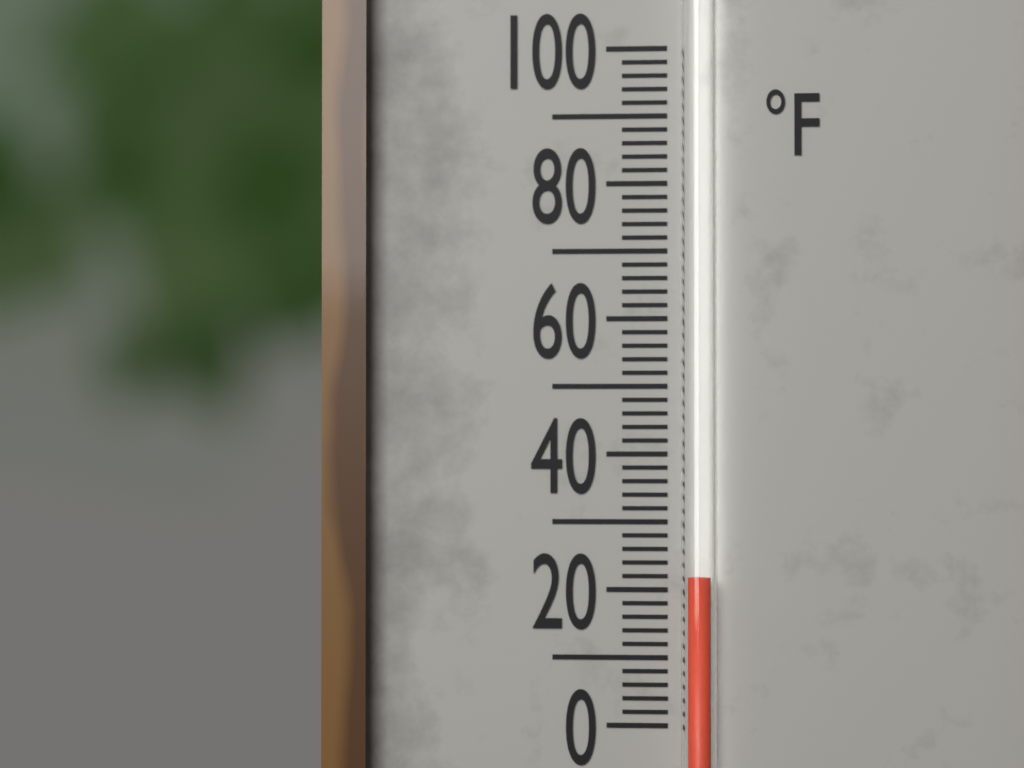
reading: 22 °F
